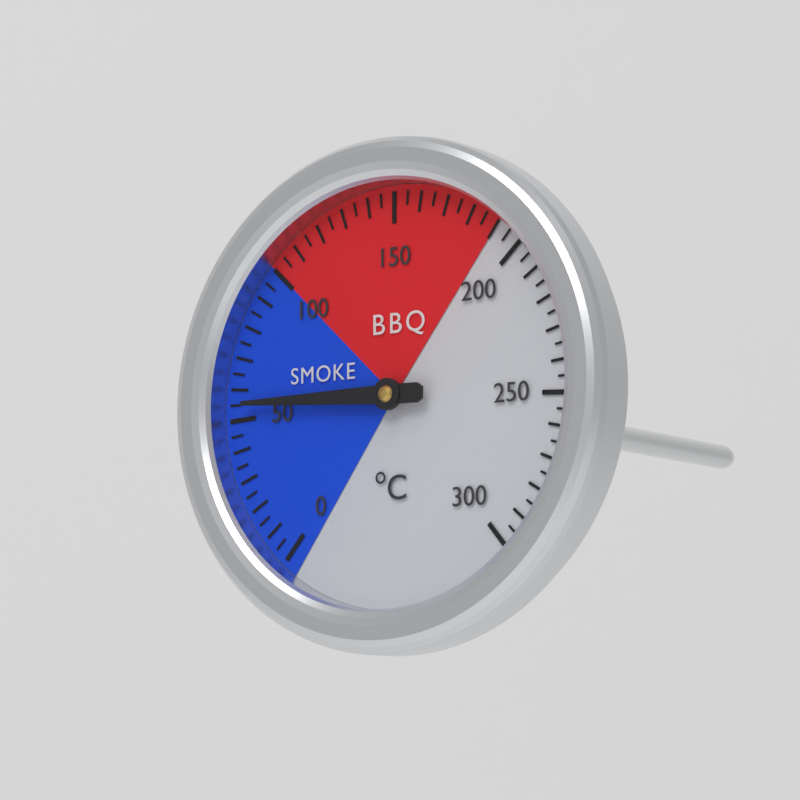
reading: 55 °C
